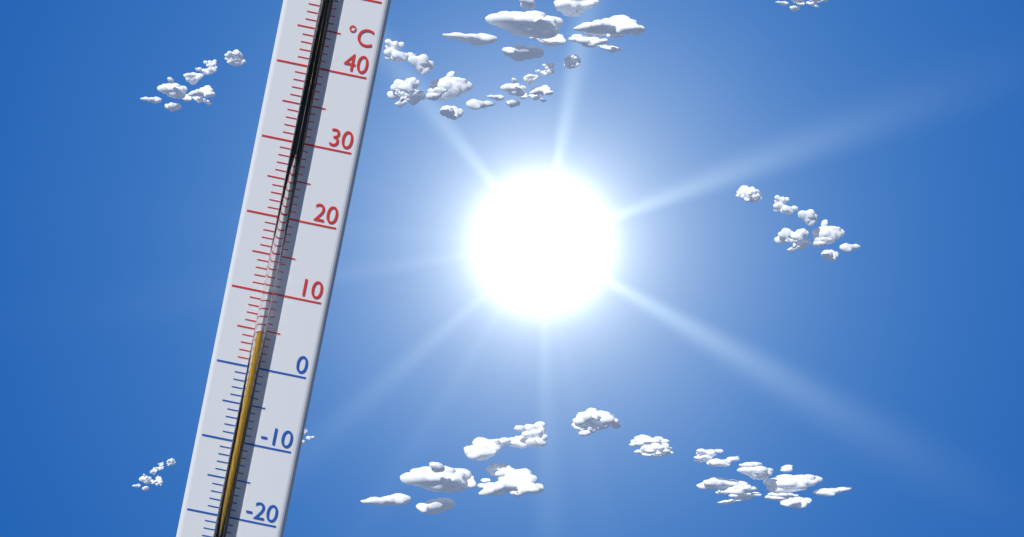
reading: 5 °C
